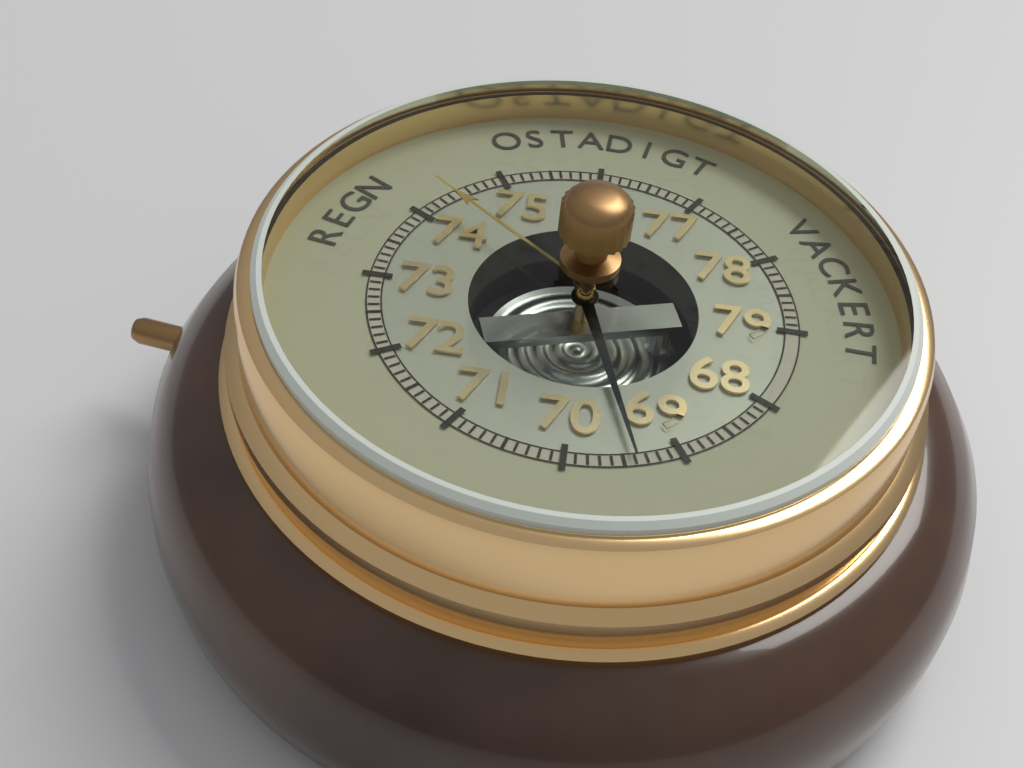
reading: 69.4 (no unit)
